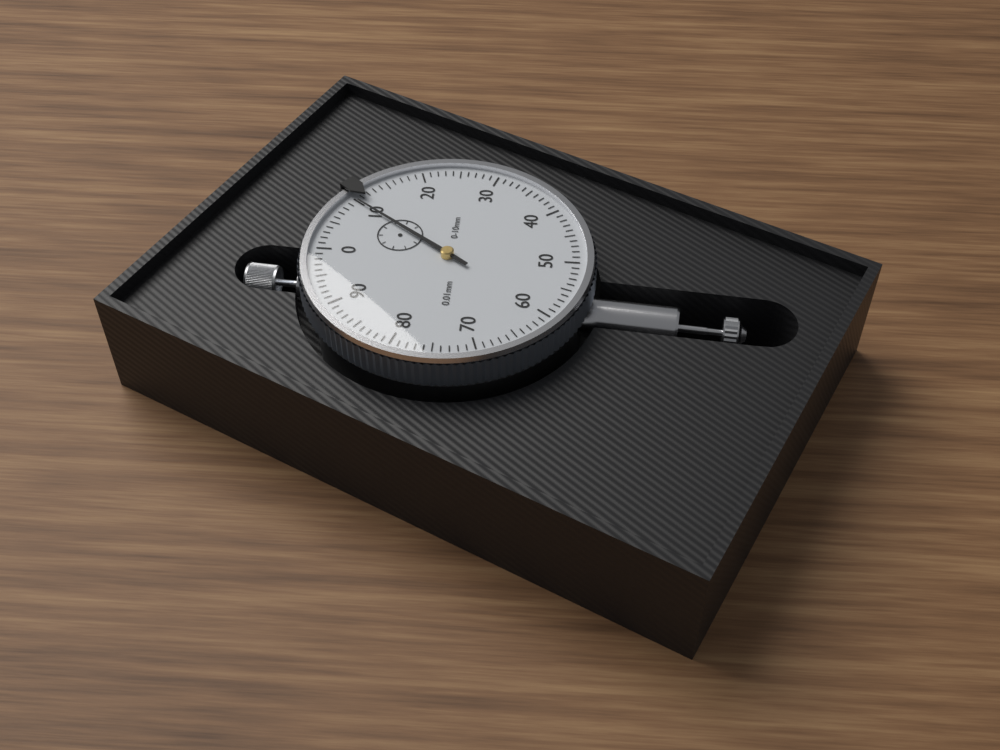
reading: 0.10 mm
